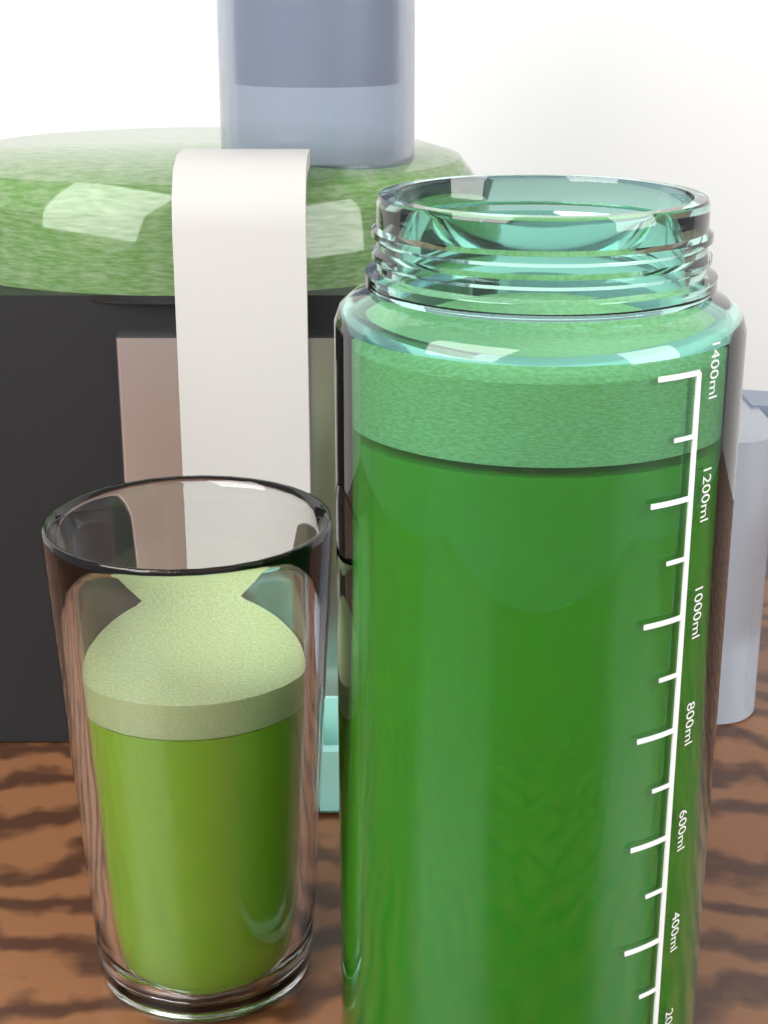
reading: 1250 ml
